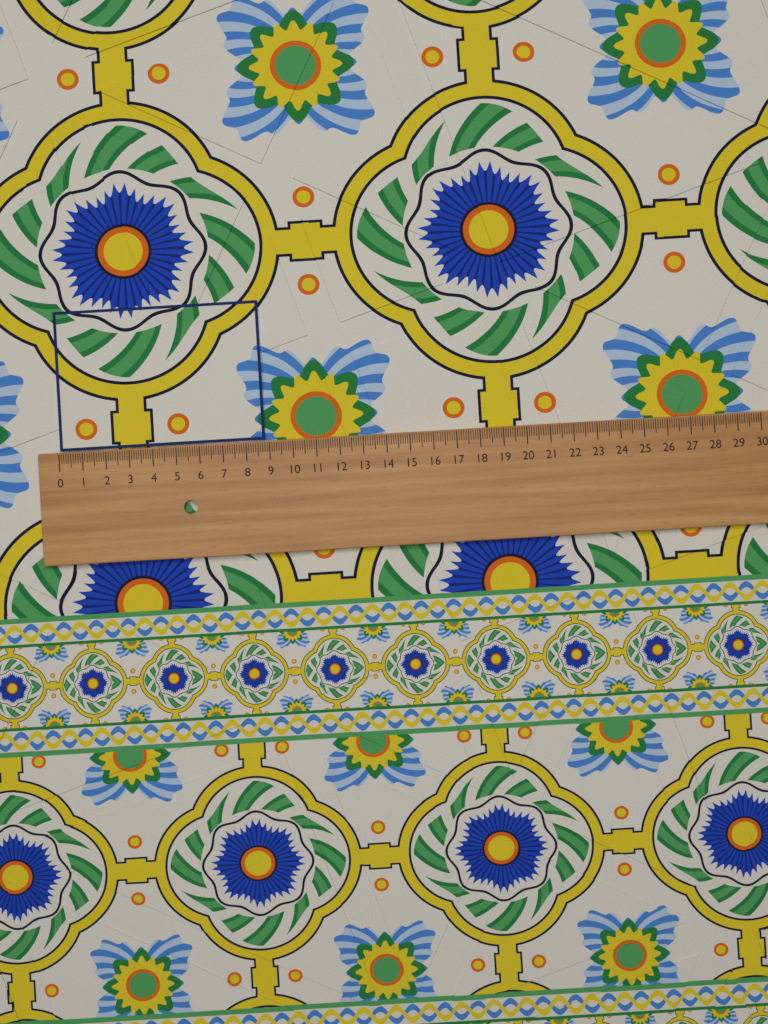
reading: 8.8 (no unit)
